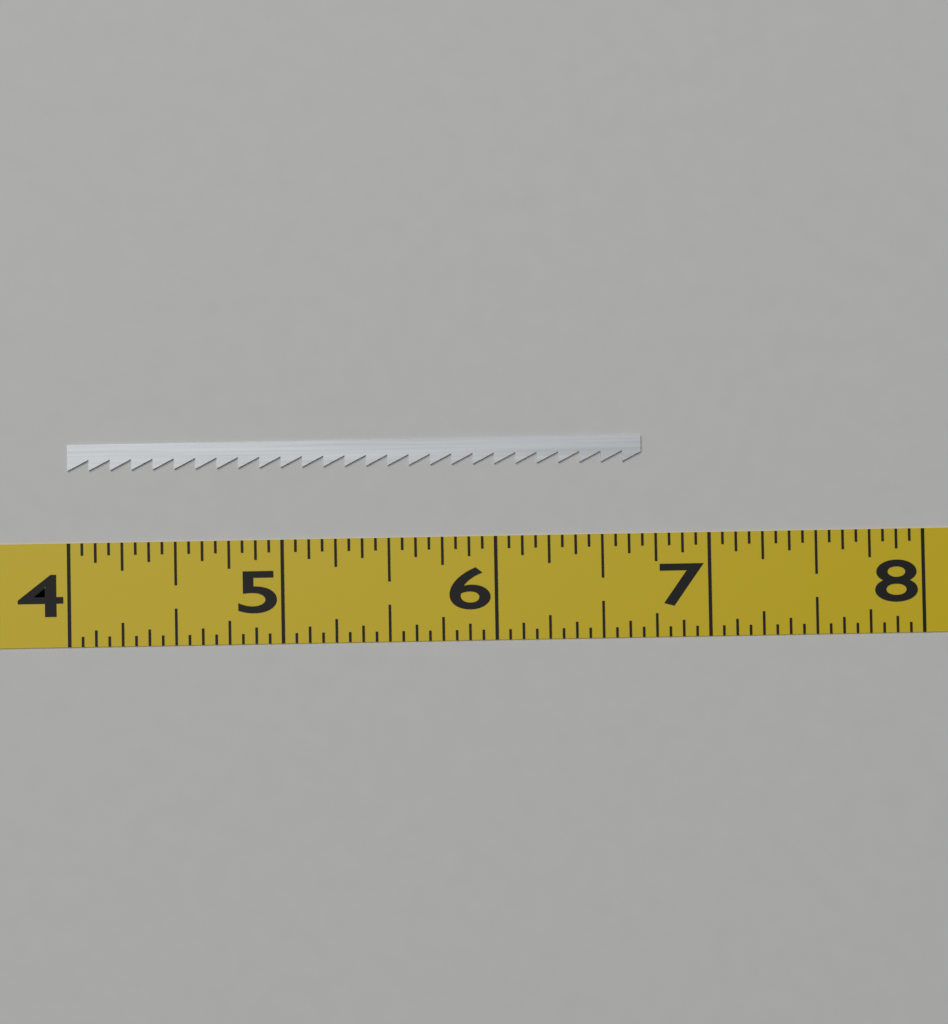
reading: 6.6875 (no unit)
